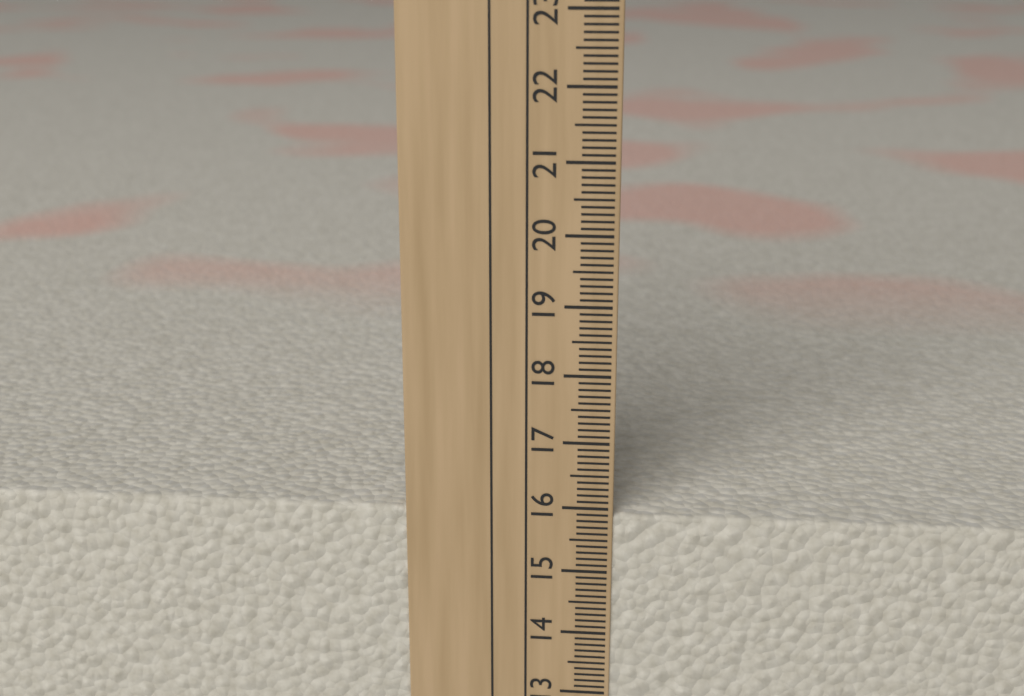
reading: 15.9 cm
